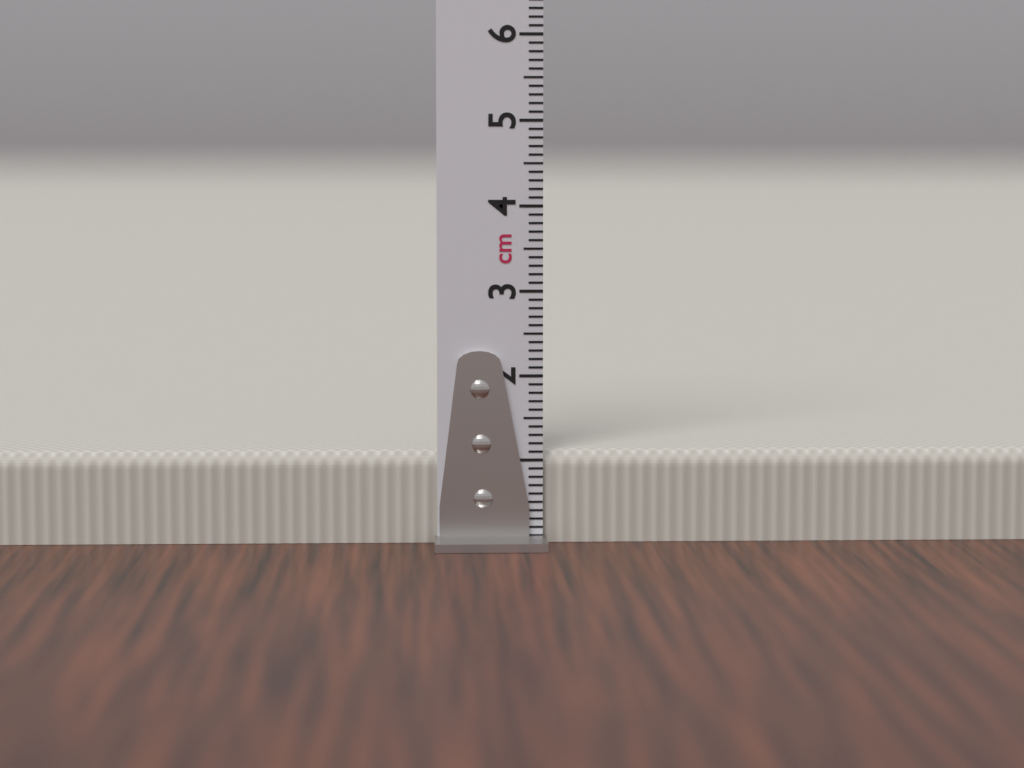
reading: 1.1 cm
